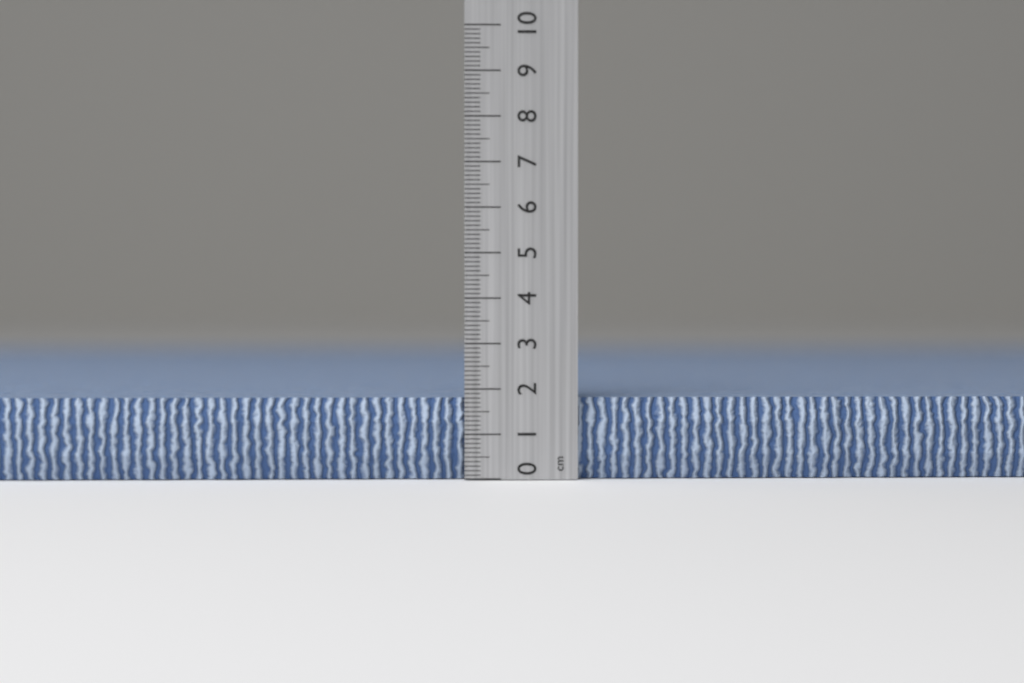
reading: 1.8 cm
